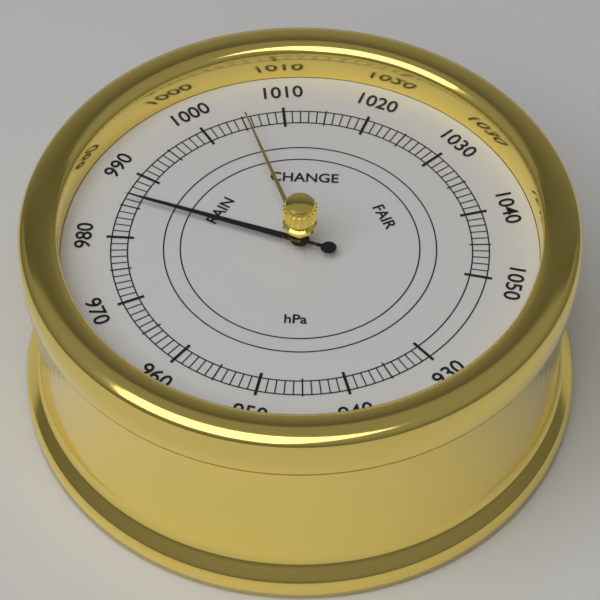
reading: 986 hPa
